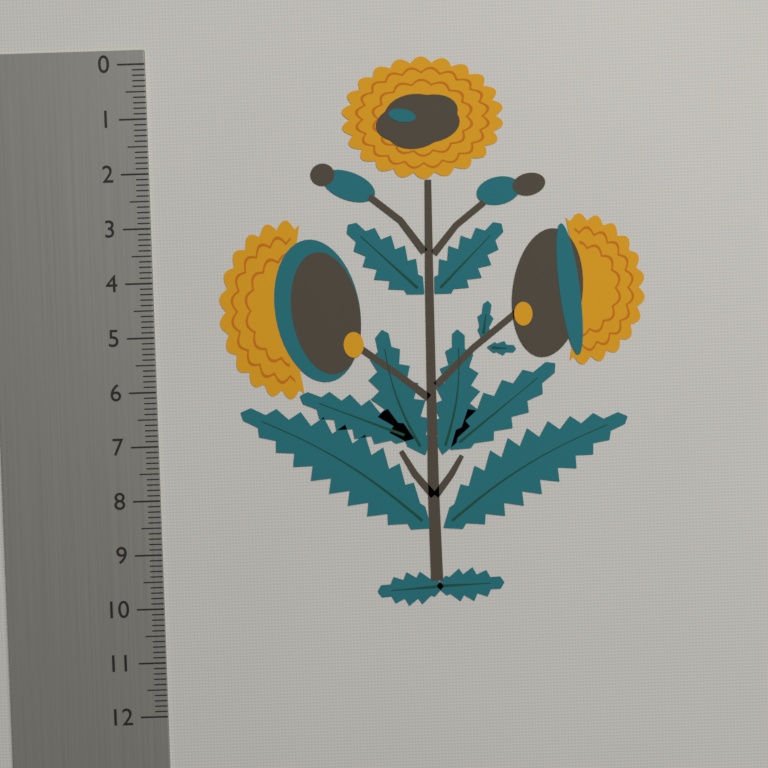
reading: 10.1 (no unit)
